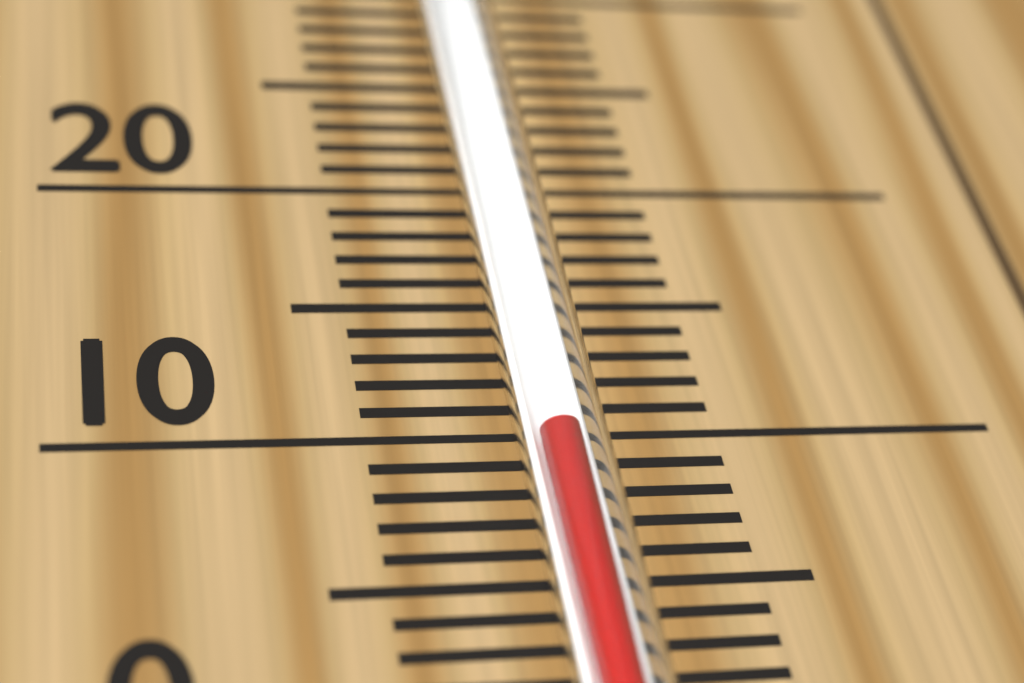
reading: 9 °C
